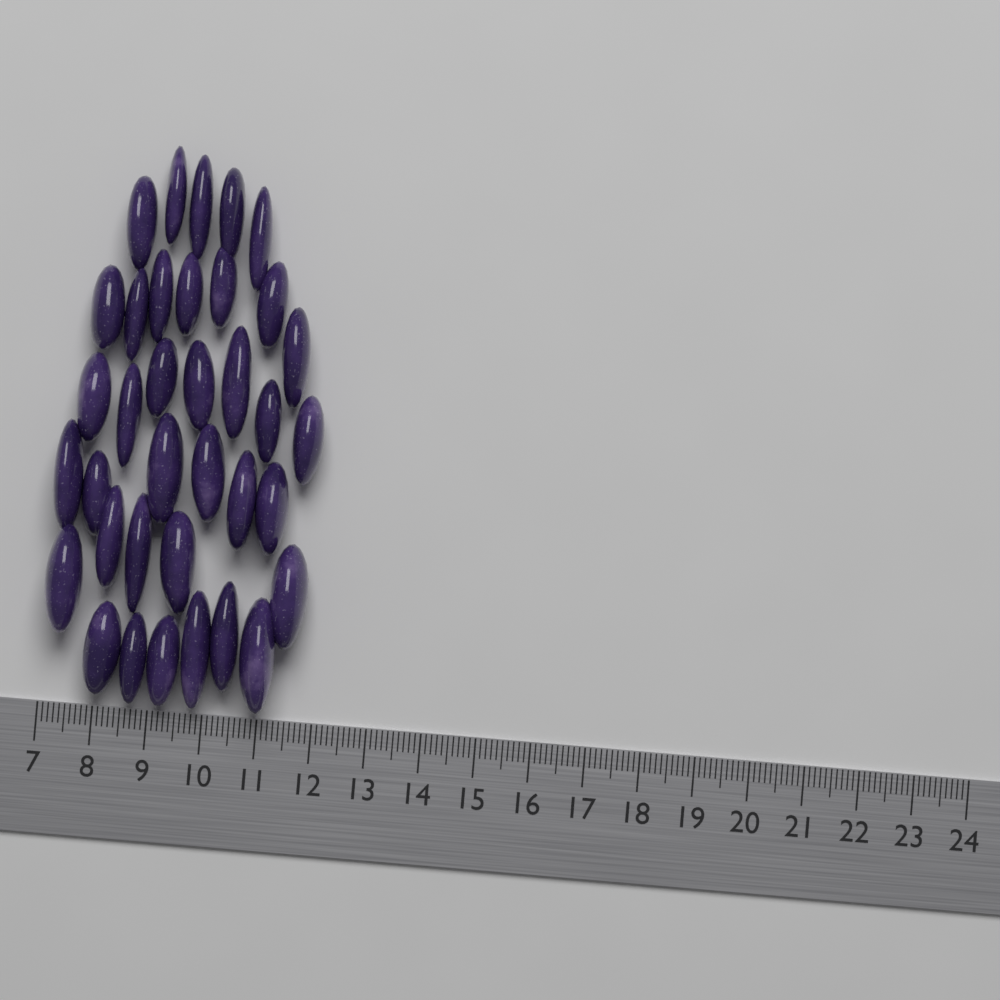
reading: 11.8 (no unit)
